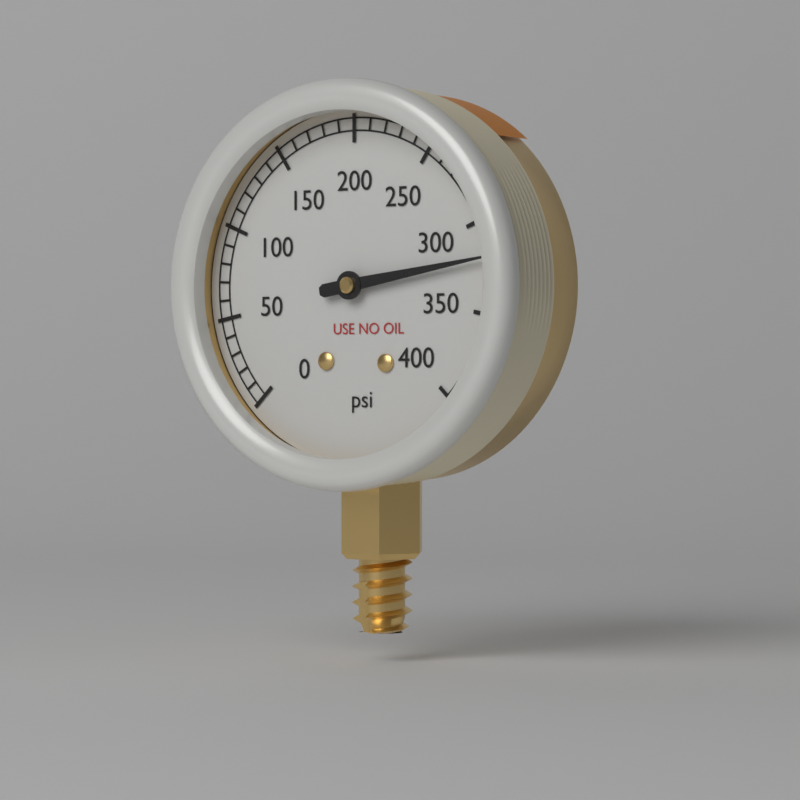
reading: 320 psi
